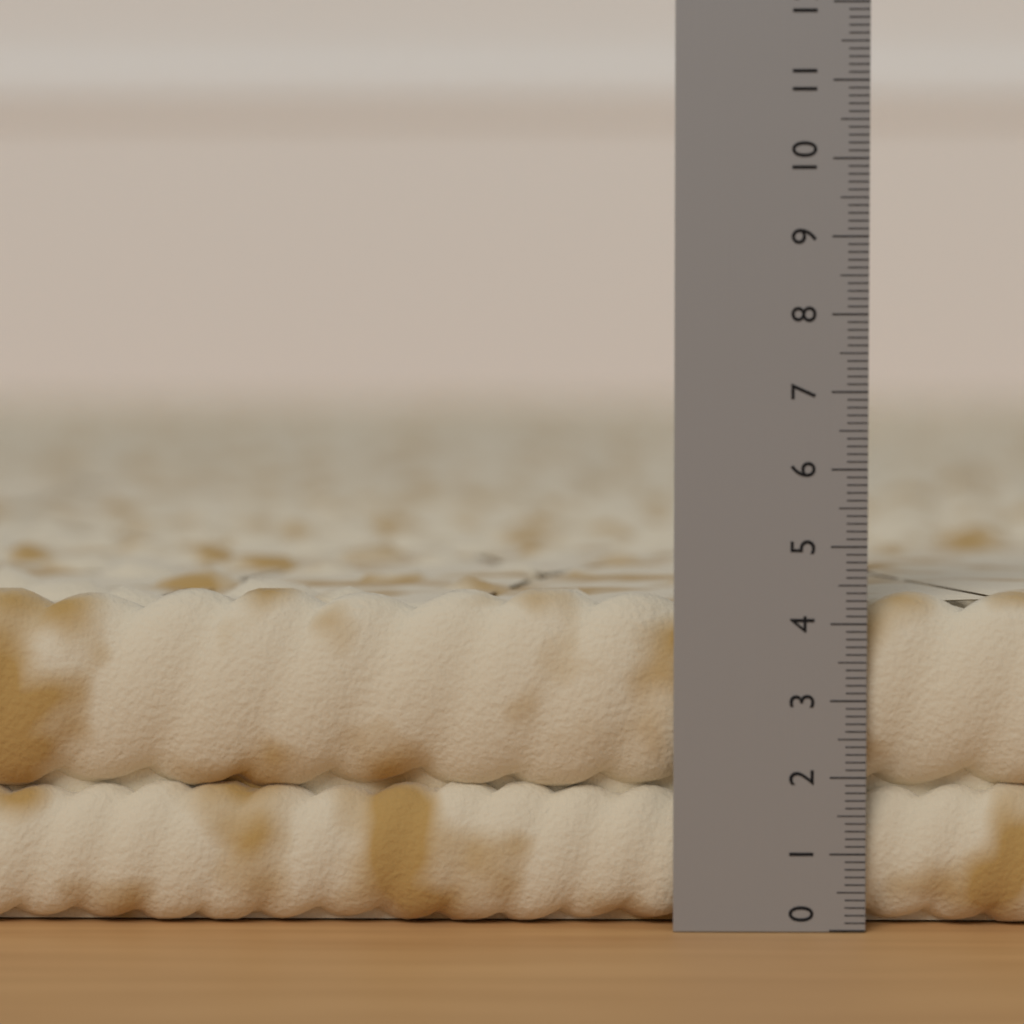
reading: 4.4 (no unit)
